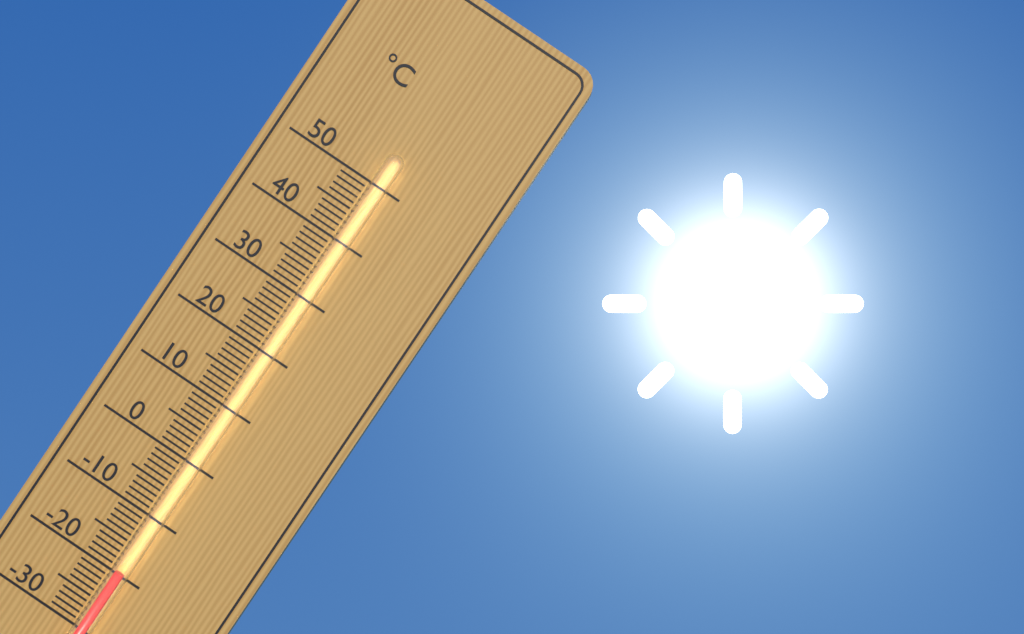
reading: -19 °C
